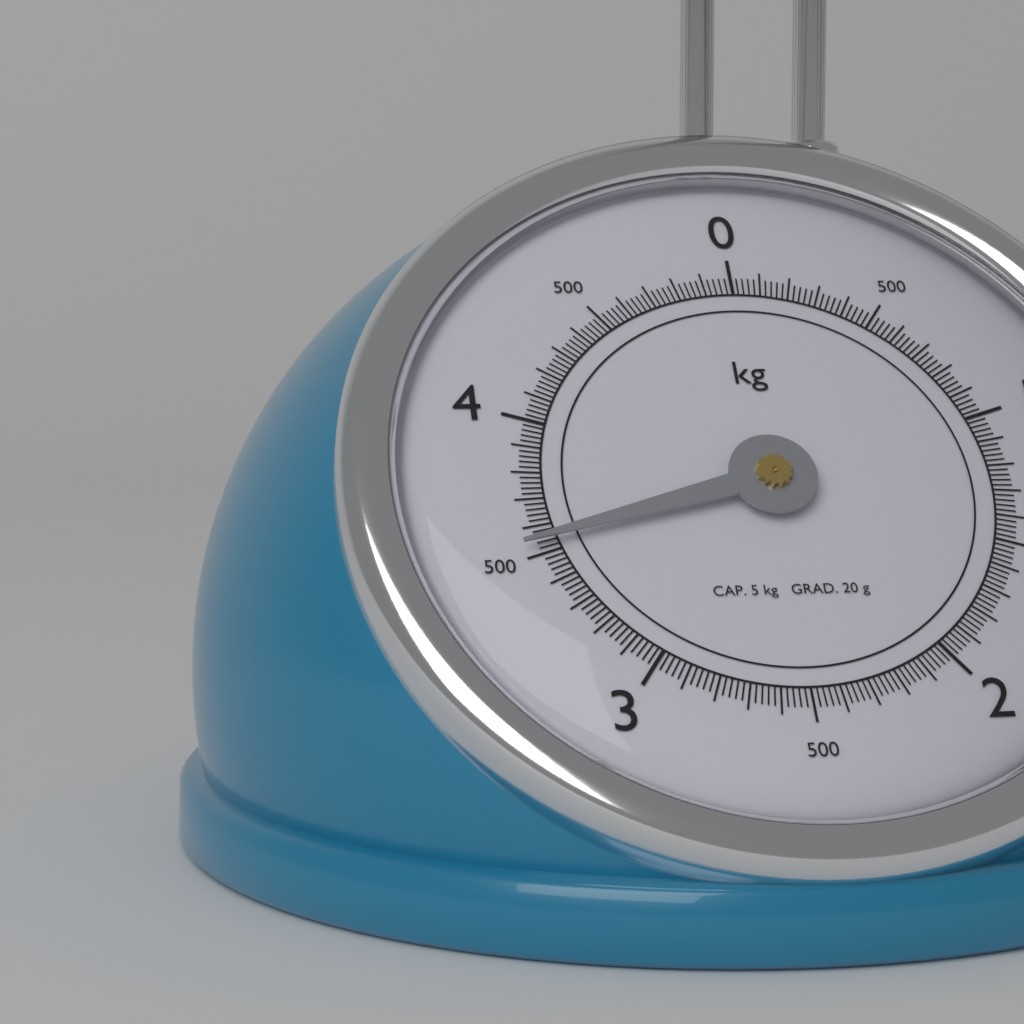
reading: 3.54 kg
